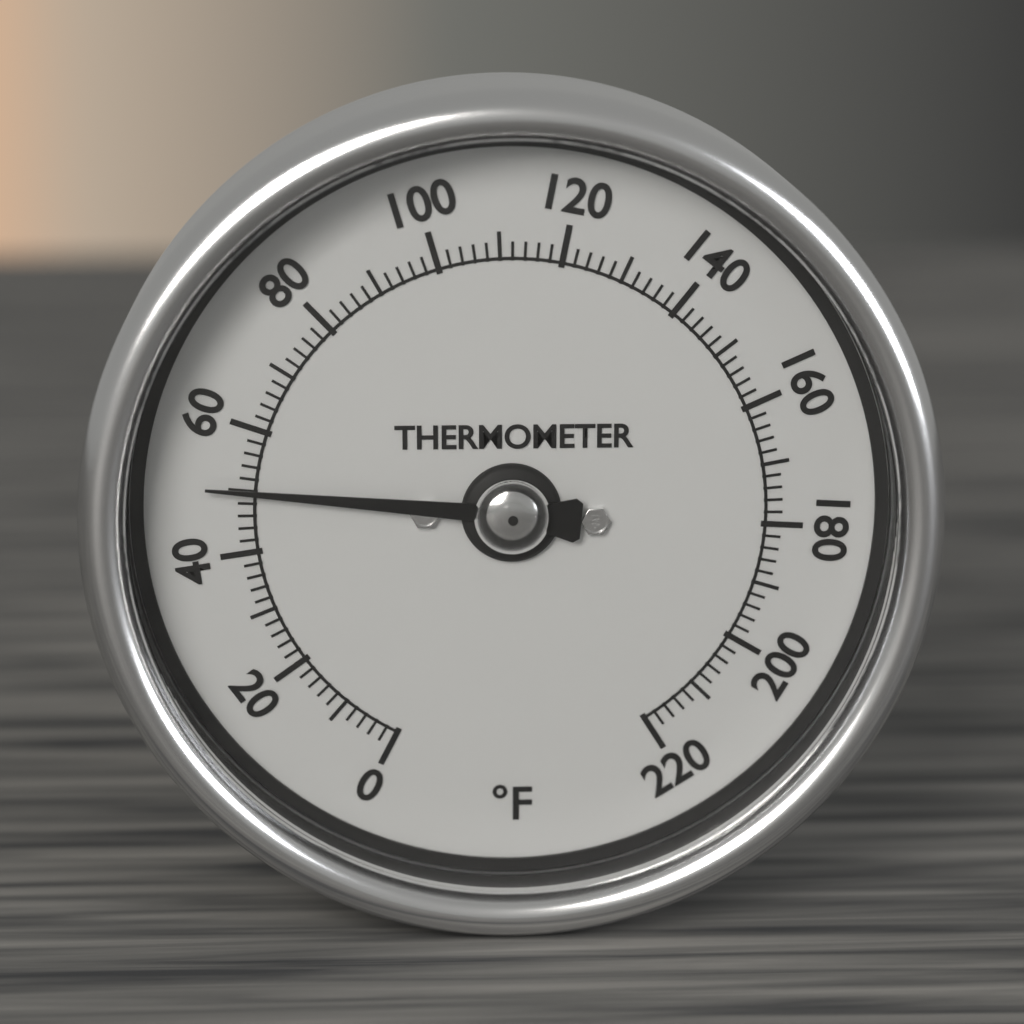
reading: 50 °F
